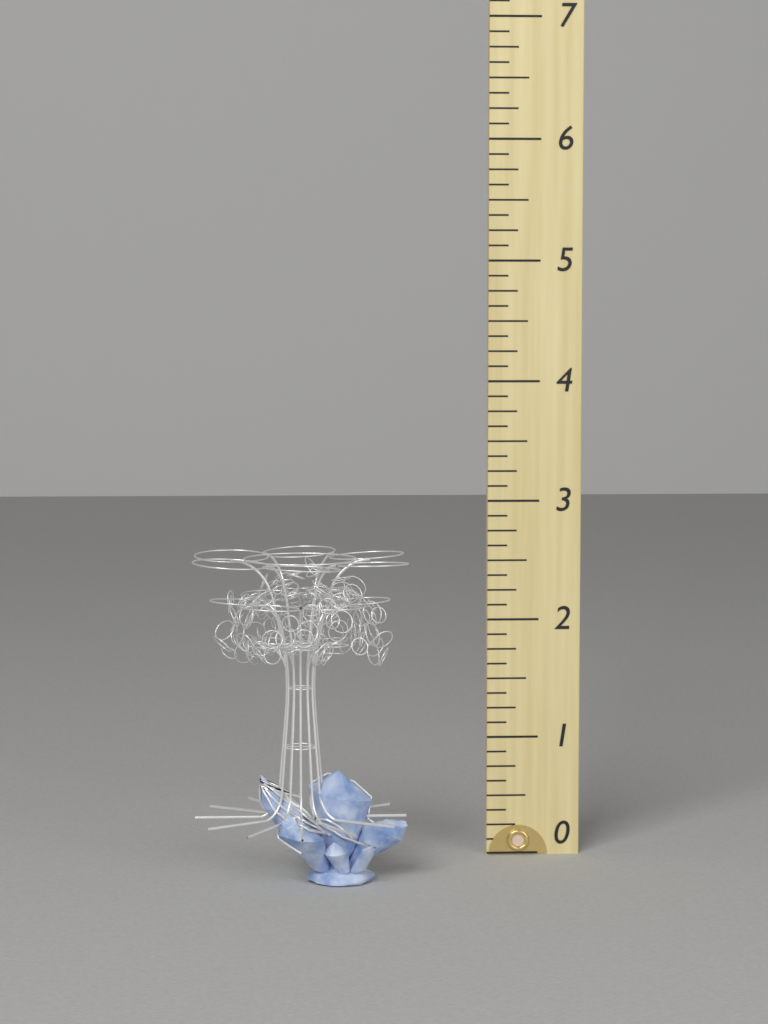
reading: 2.625 (no unit)
